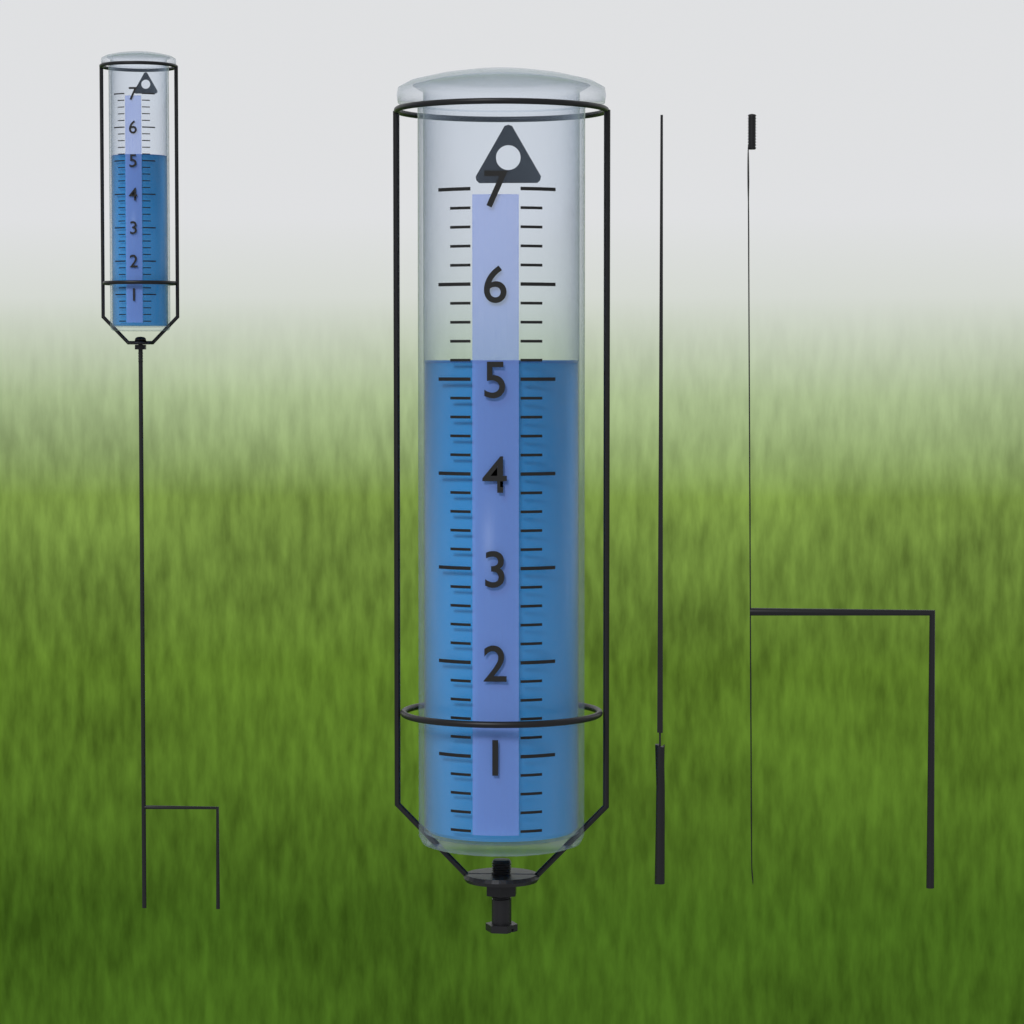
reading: 5.2 (no unit)
